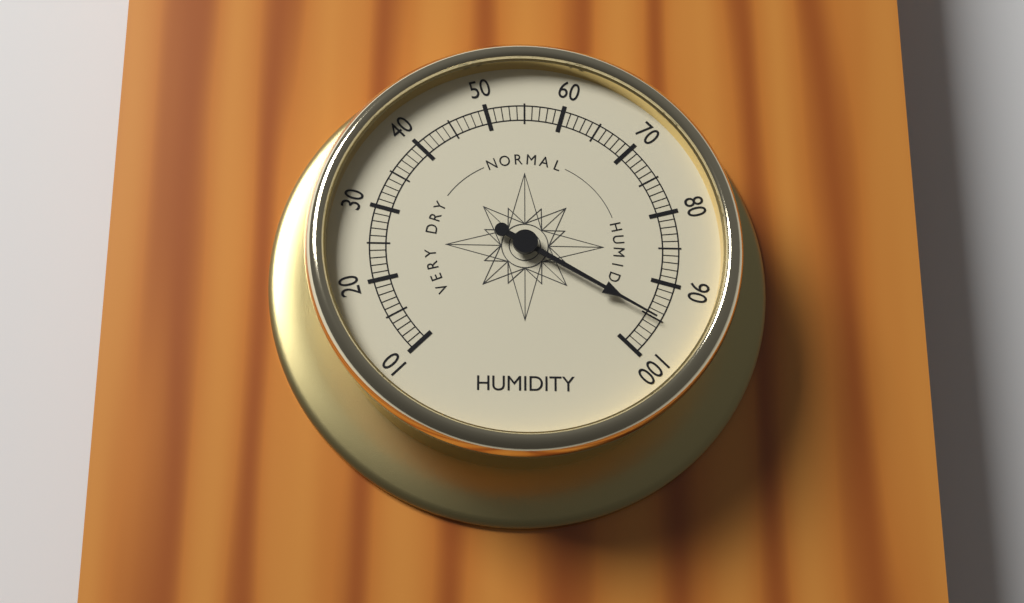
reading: 95 (no unit)
